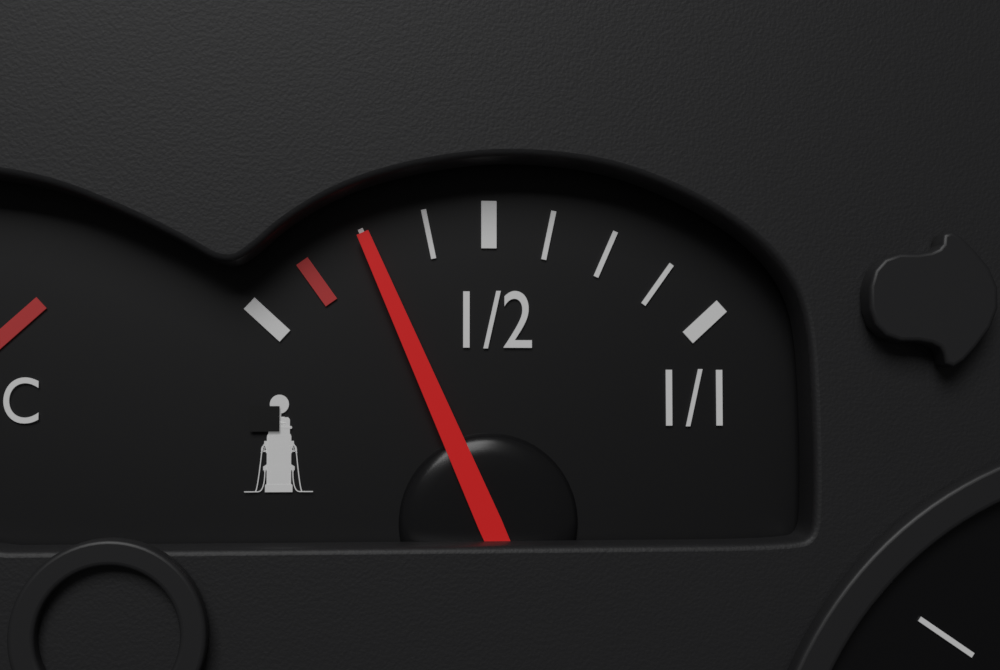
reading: 0.250 (no unit)
